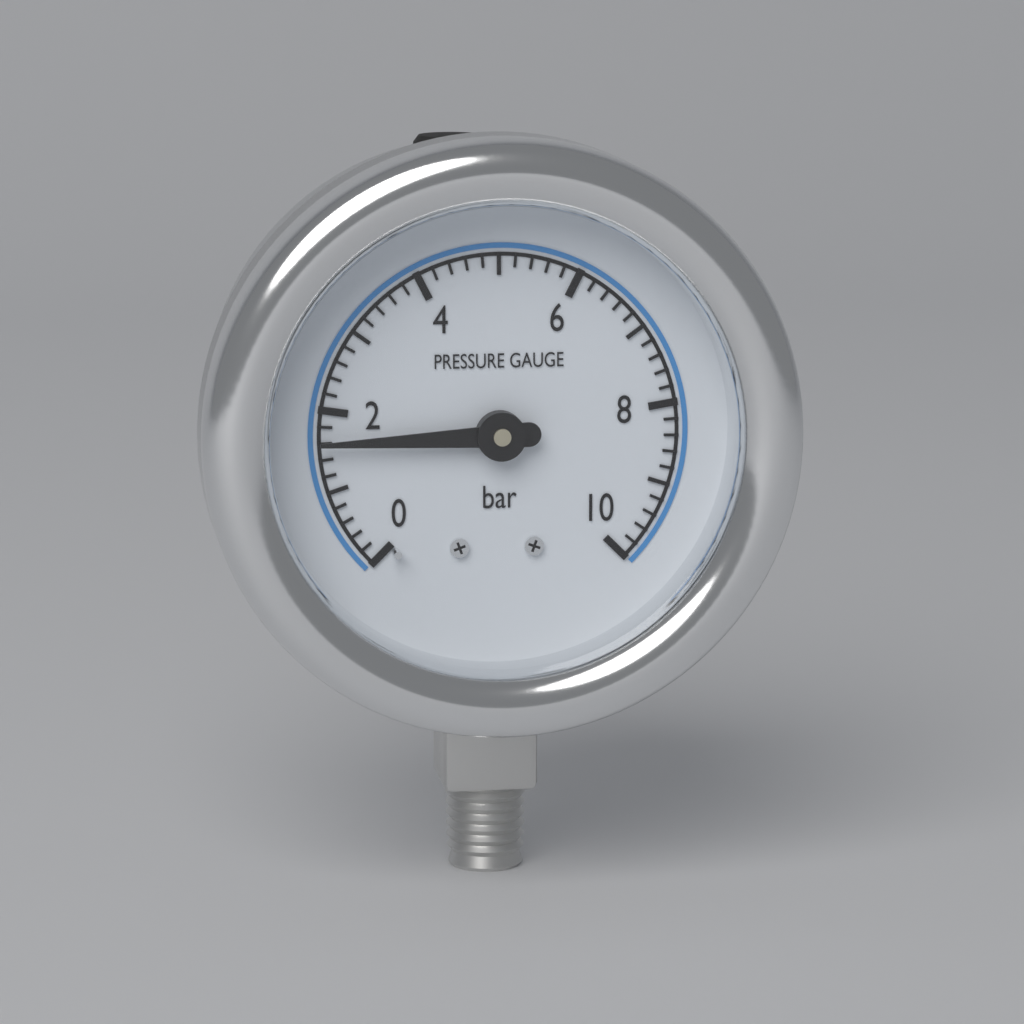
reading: 1.6 bar
